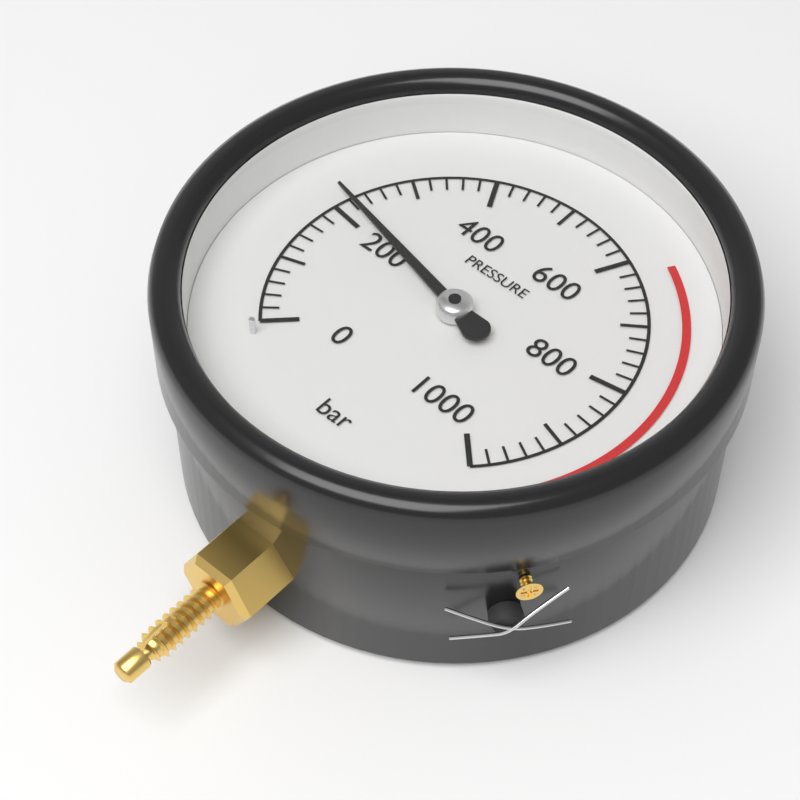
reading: 220 bar
